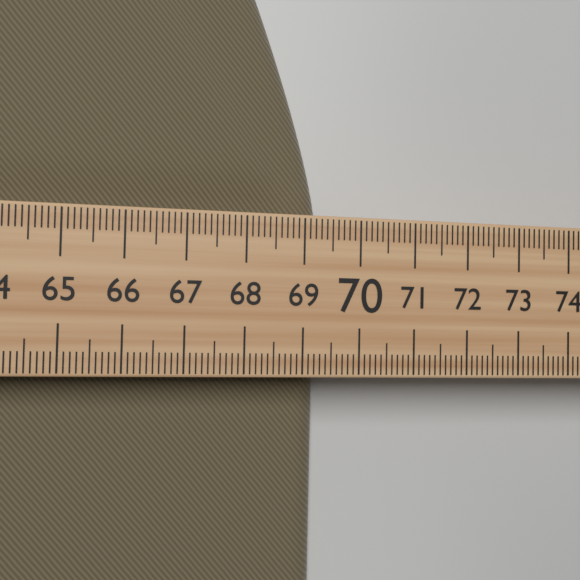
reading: 69.4 (no unit)
